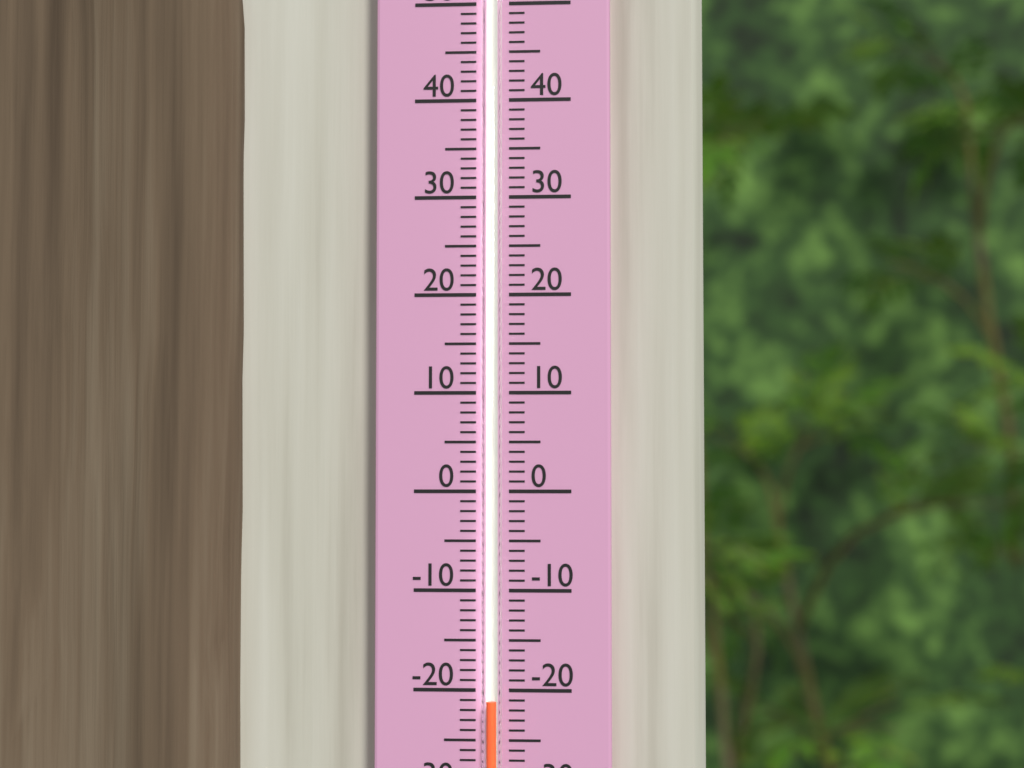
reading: -21 (no unit)
